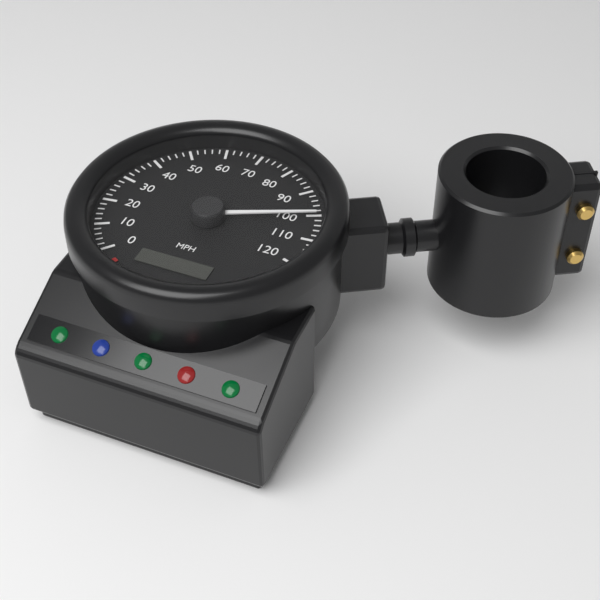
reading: 100 mph
